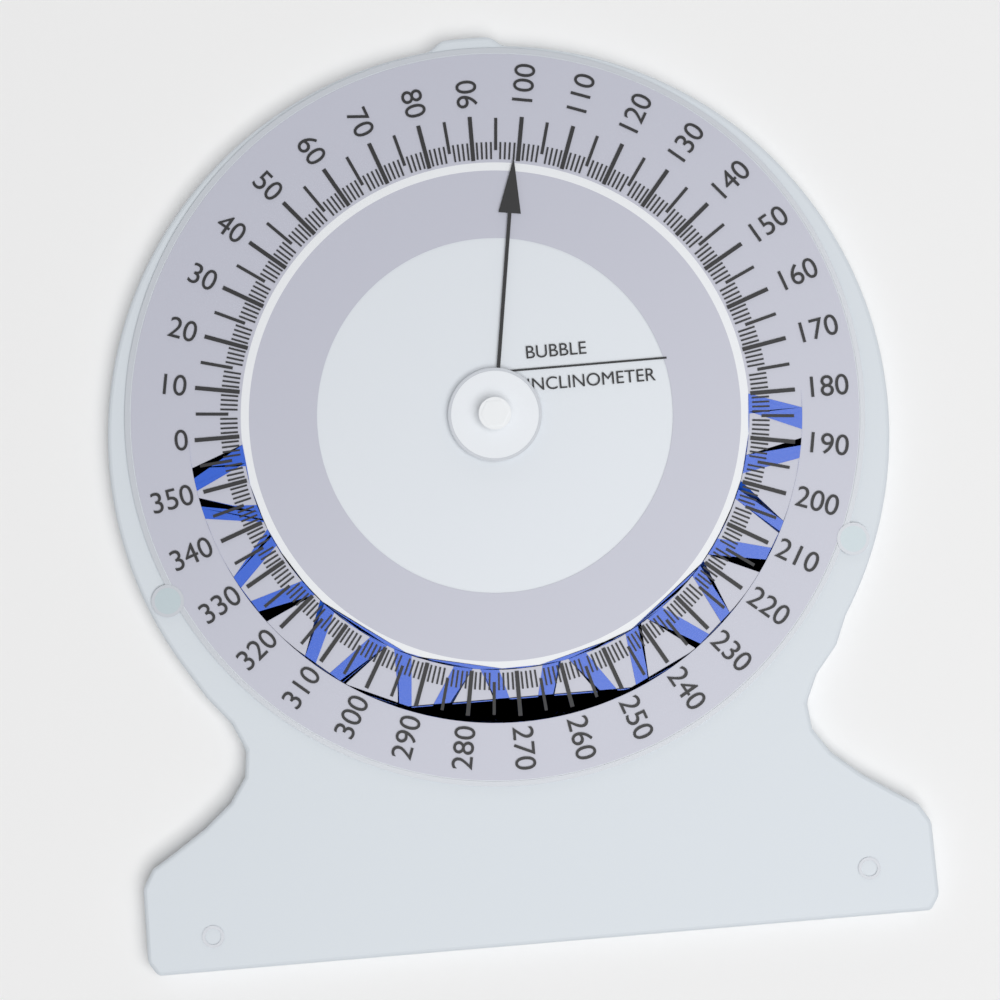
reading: 99 (no unit)
